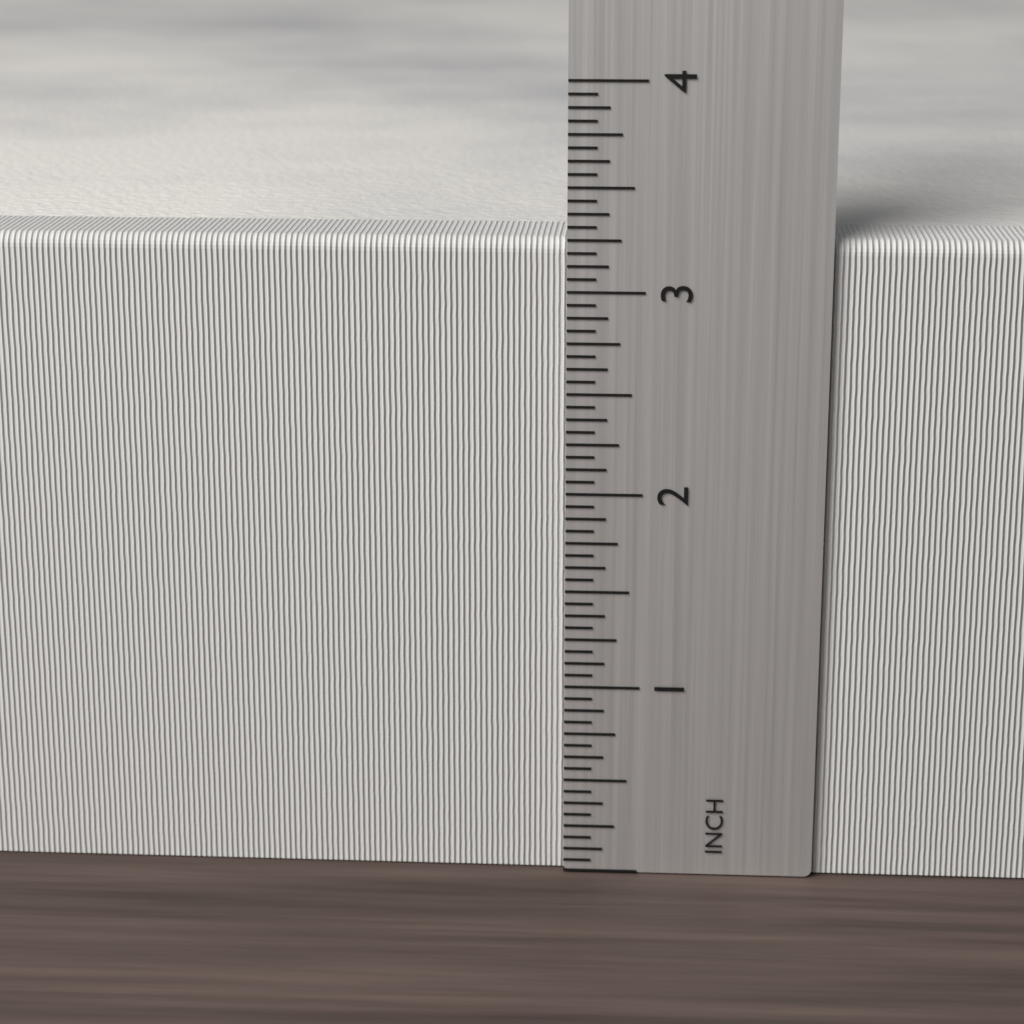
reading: 3.2500 inch
